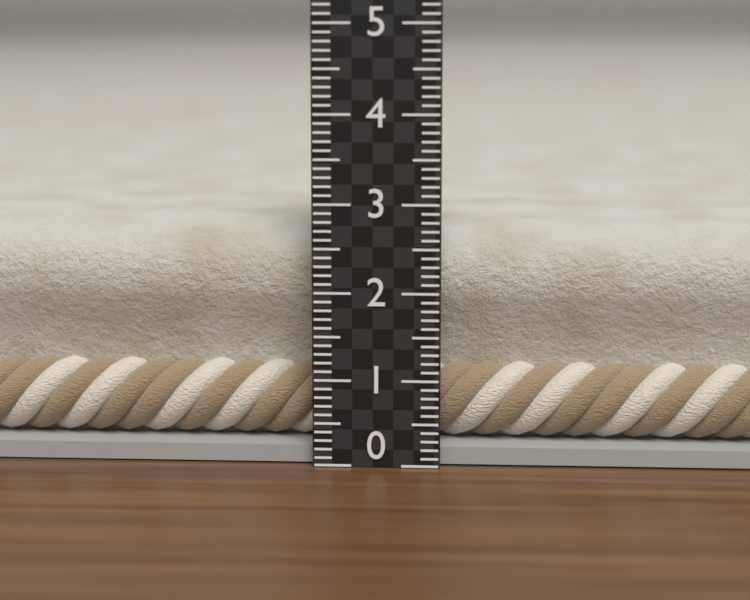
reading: 2.7 (no unit)
